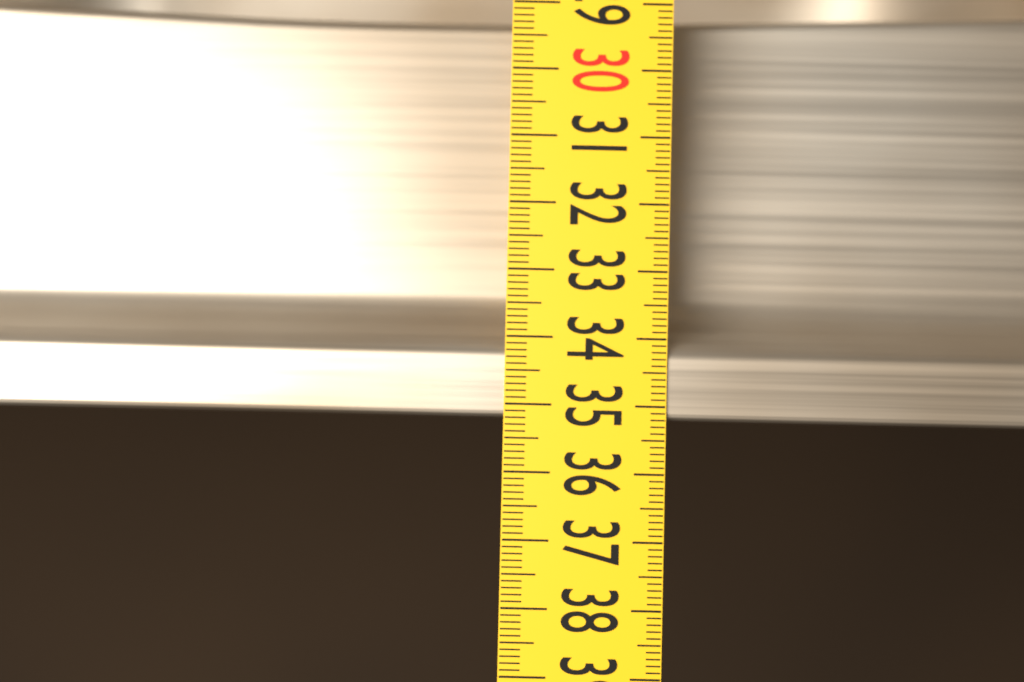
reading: 35.2 (no unit)
